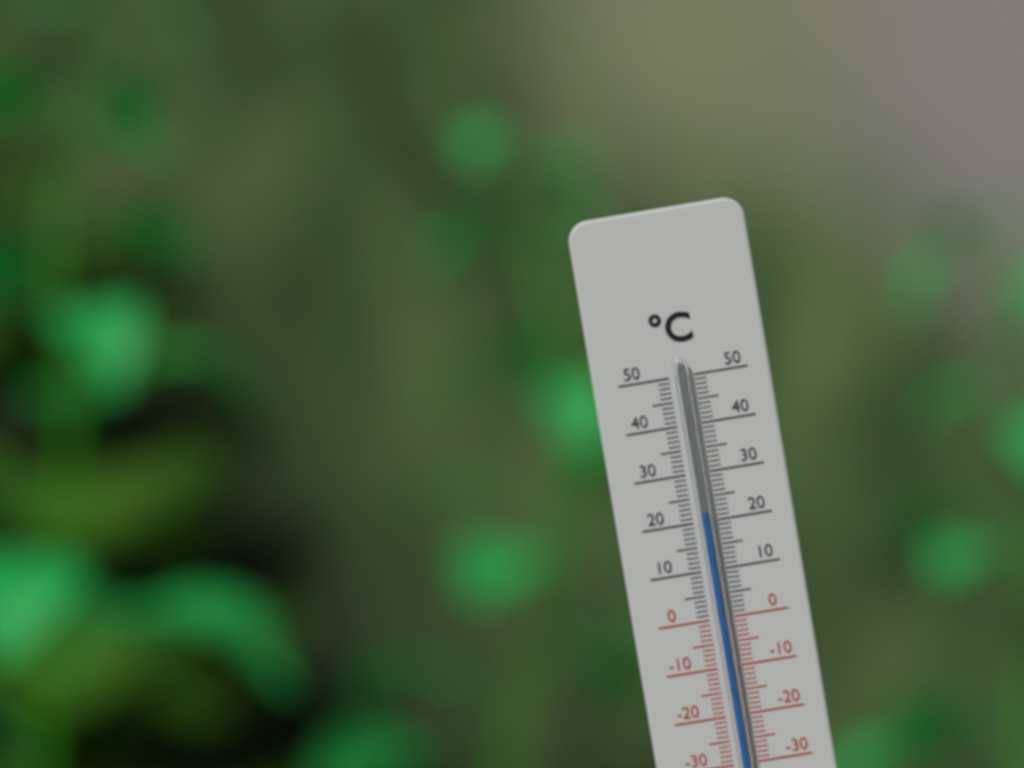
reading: 22 °C
